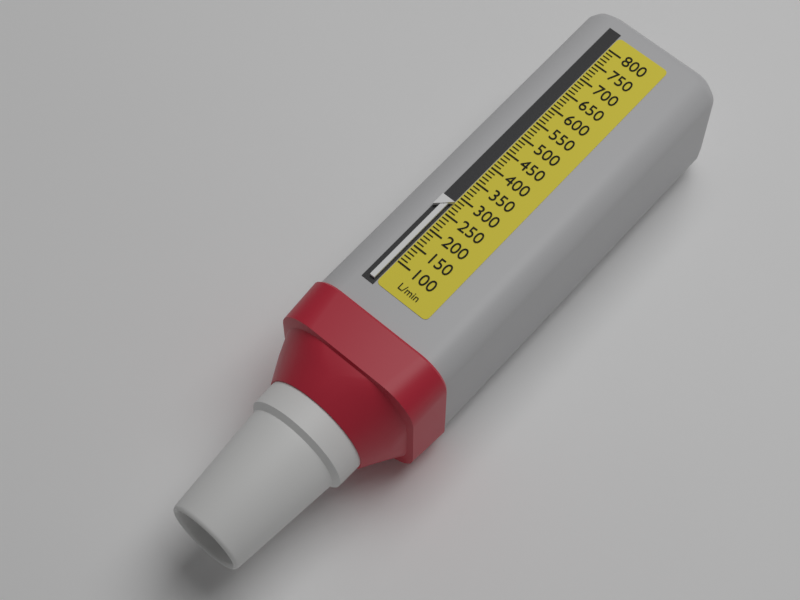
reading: 280 L/min
